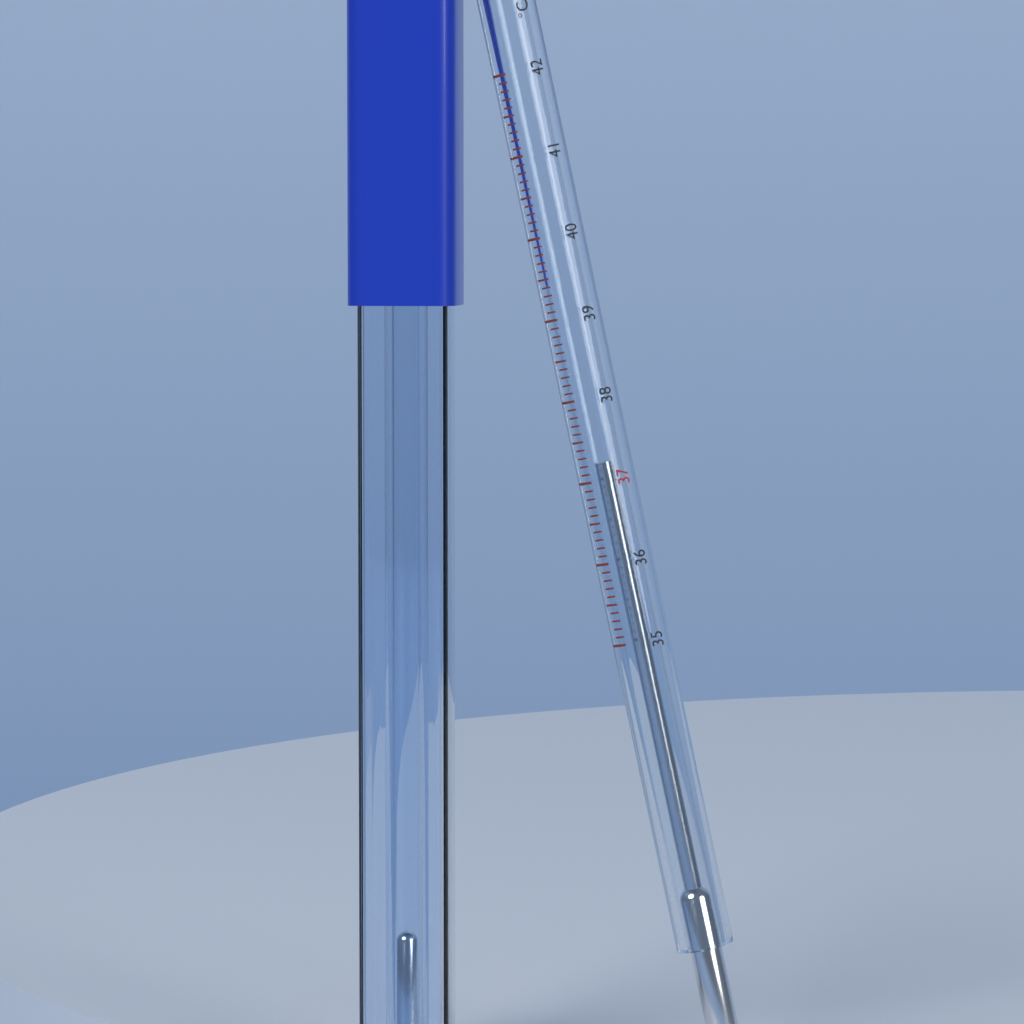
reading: 37.2 °C
